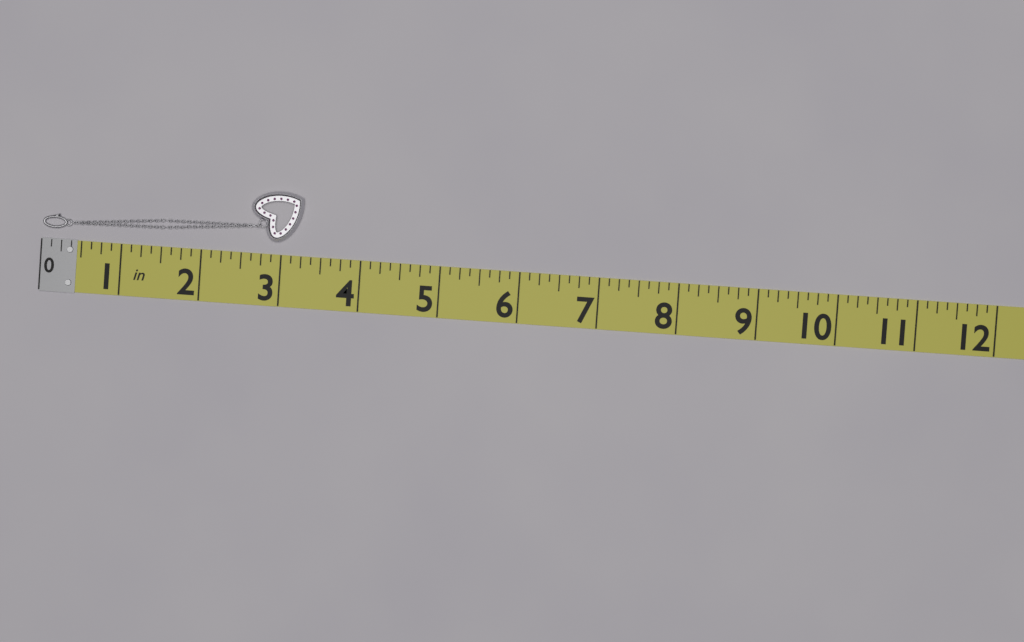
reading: 3.250 in
